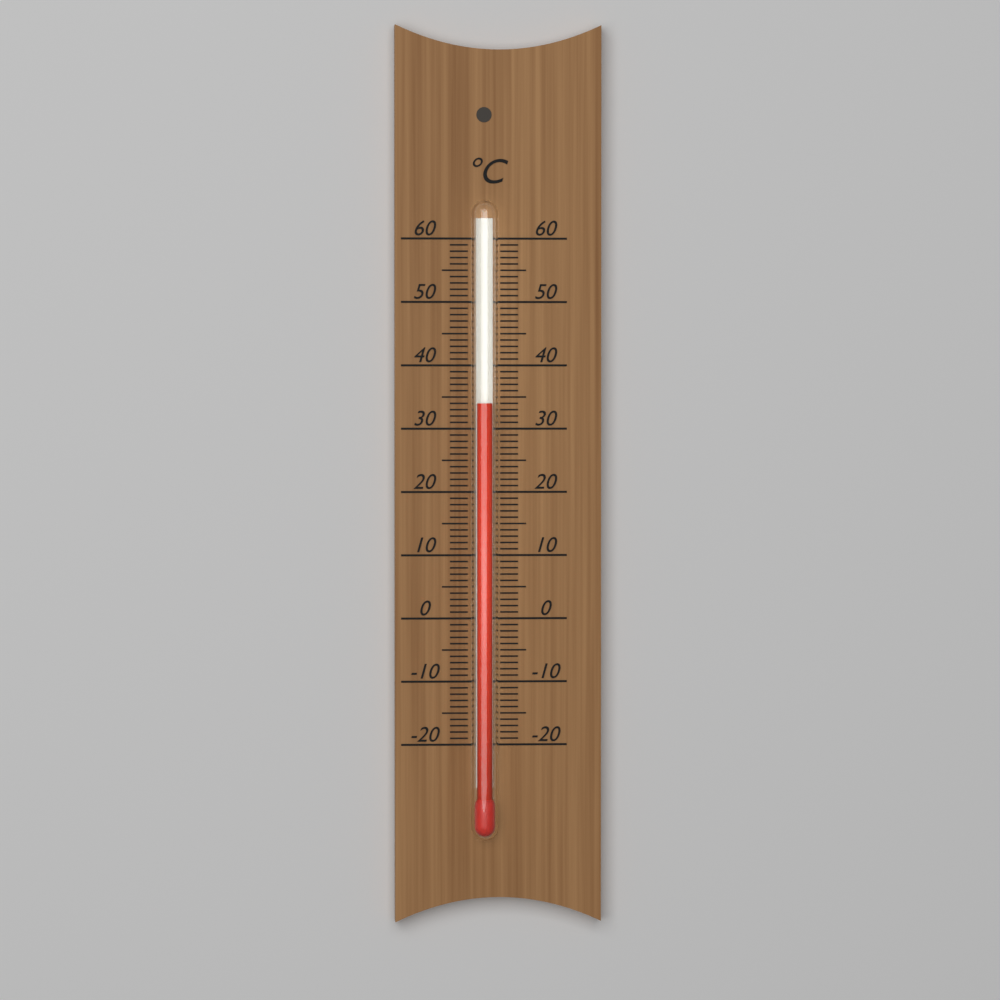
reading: 34 °C
